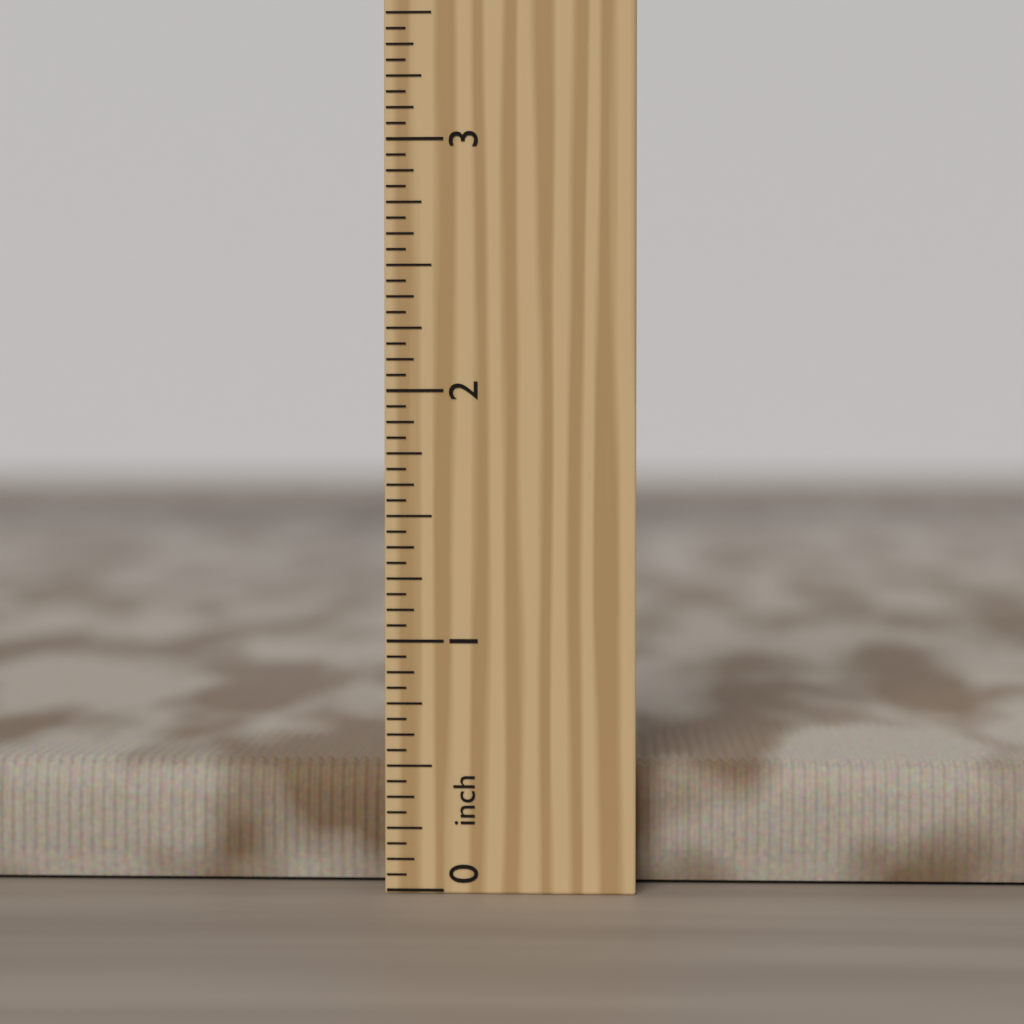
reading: 0.5000 inch
